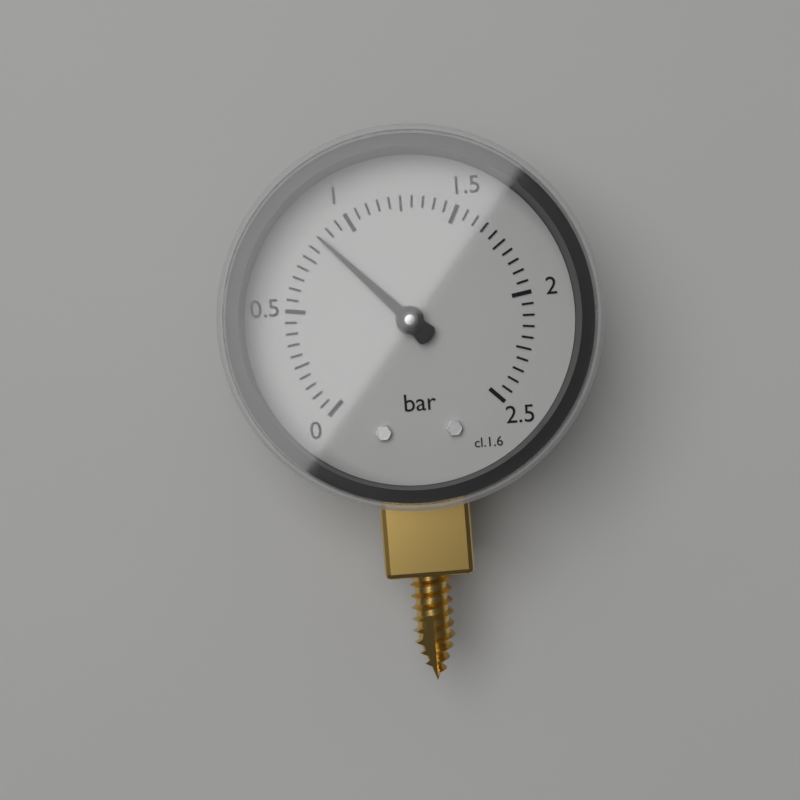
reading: 0.85 bar
